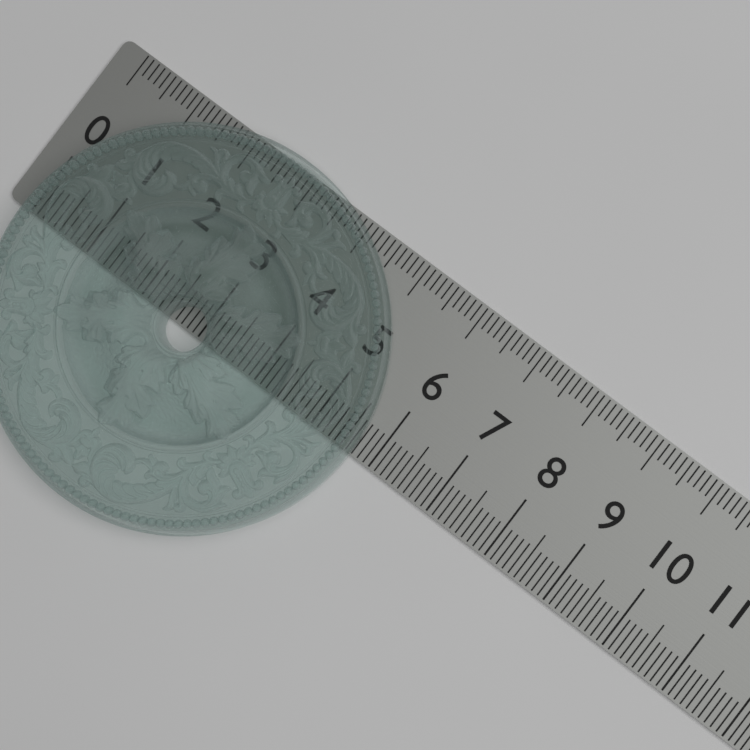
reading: 5.7 (no unit)
